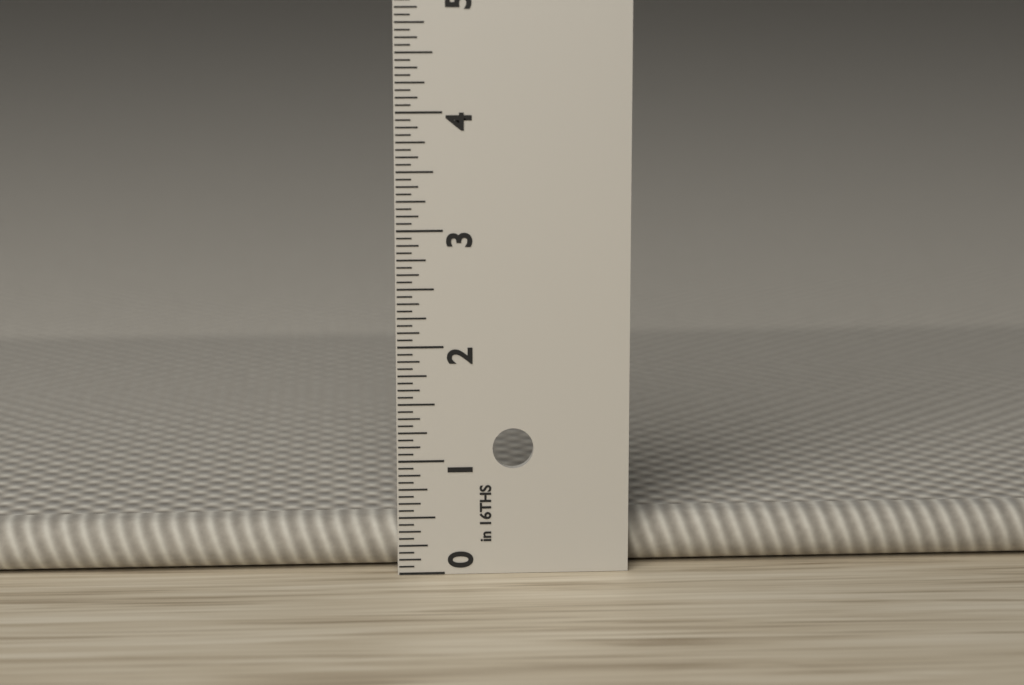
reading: 0.4375 in
